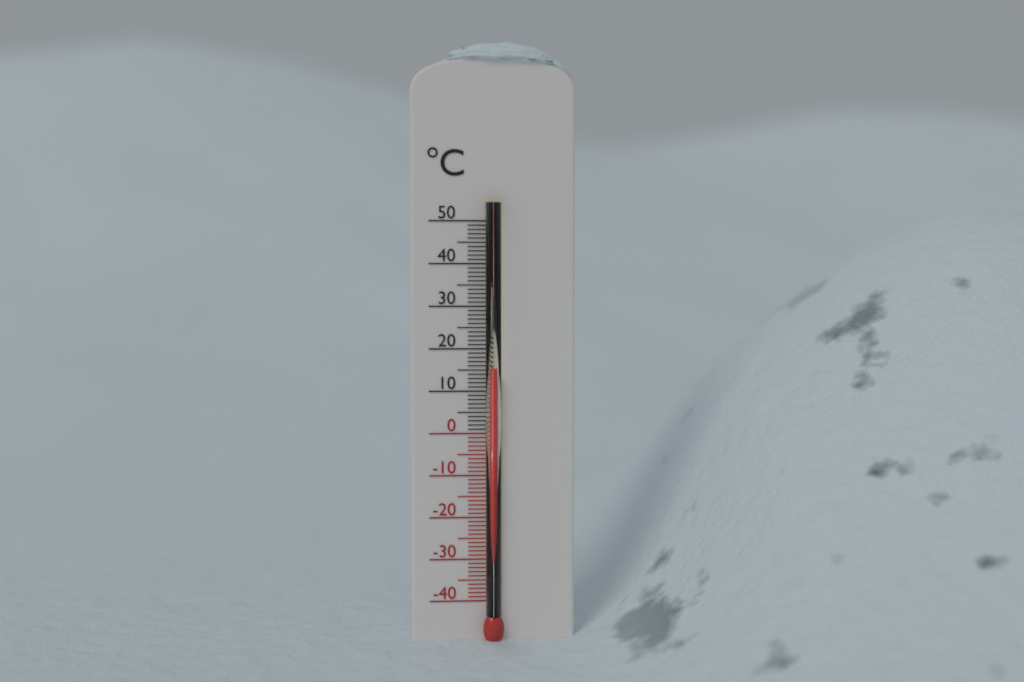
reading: 15 °C
